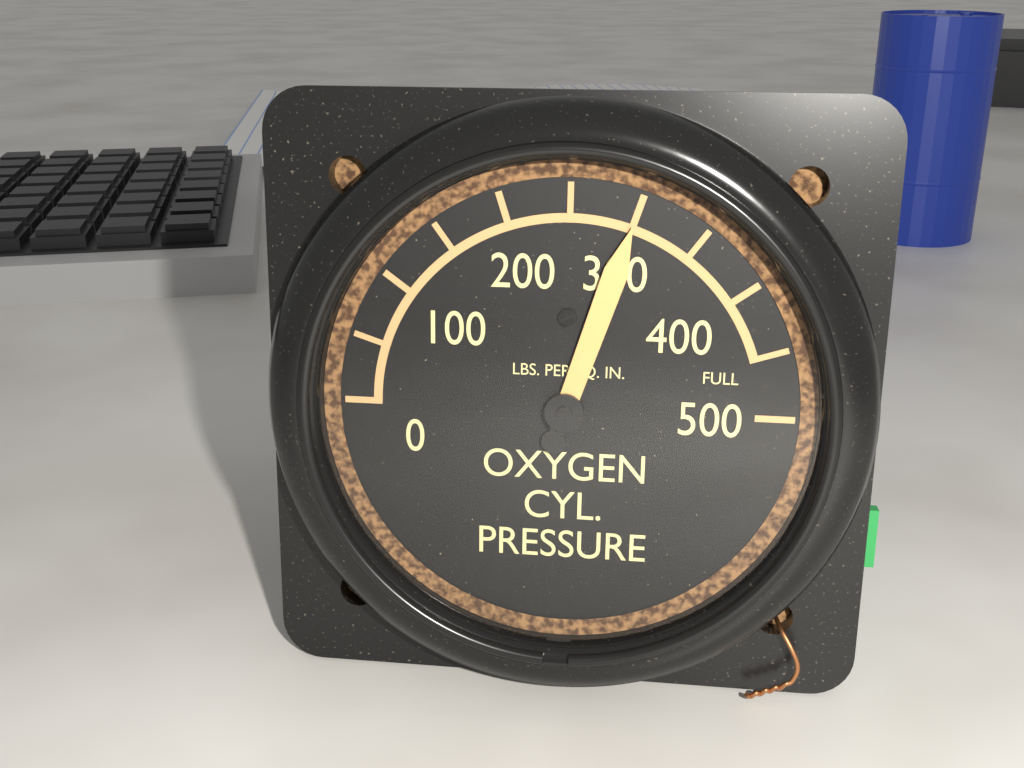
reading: 300 psi
